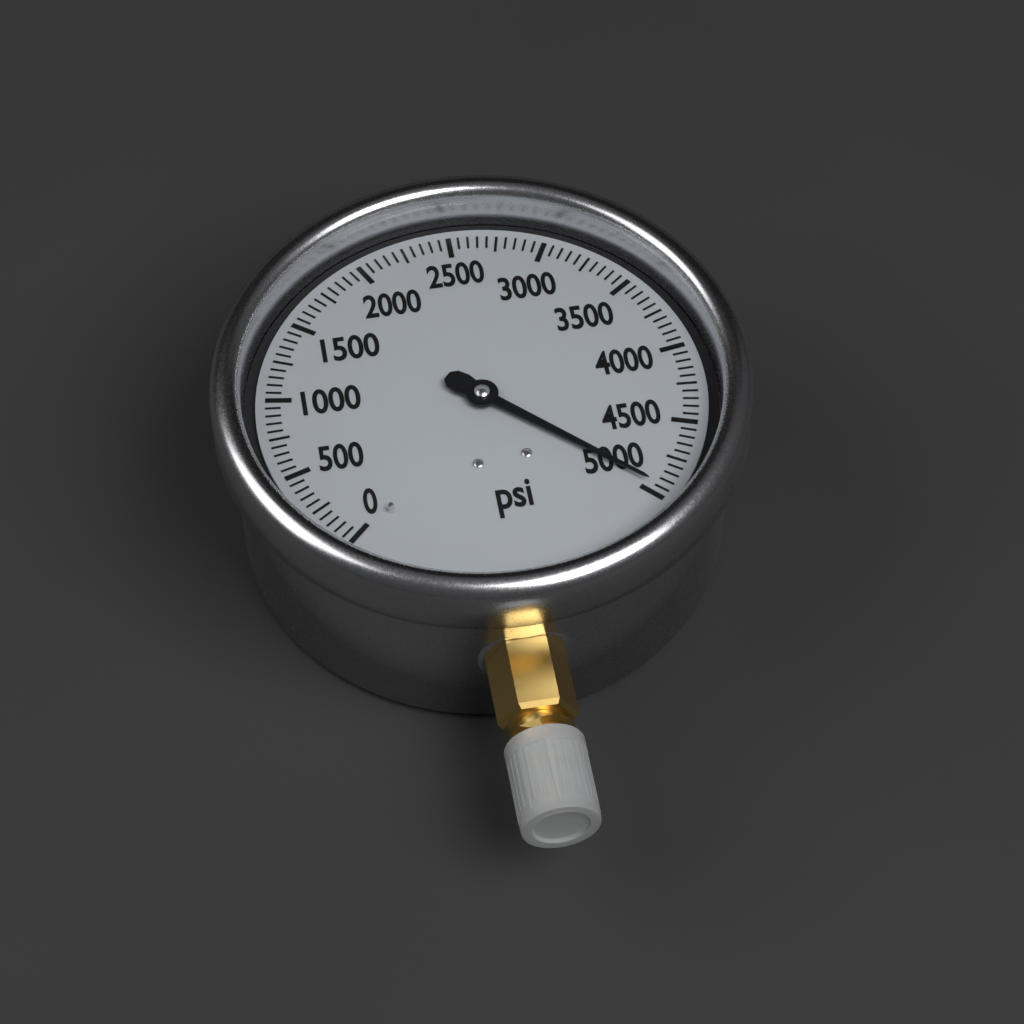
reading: 4950 psi
